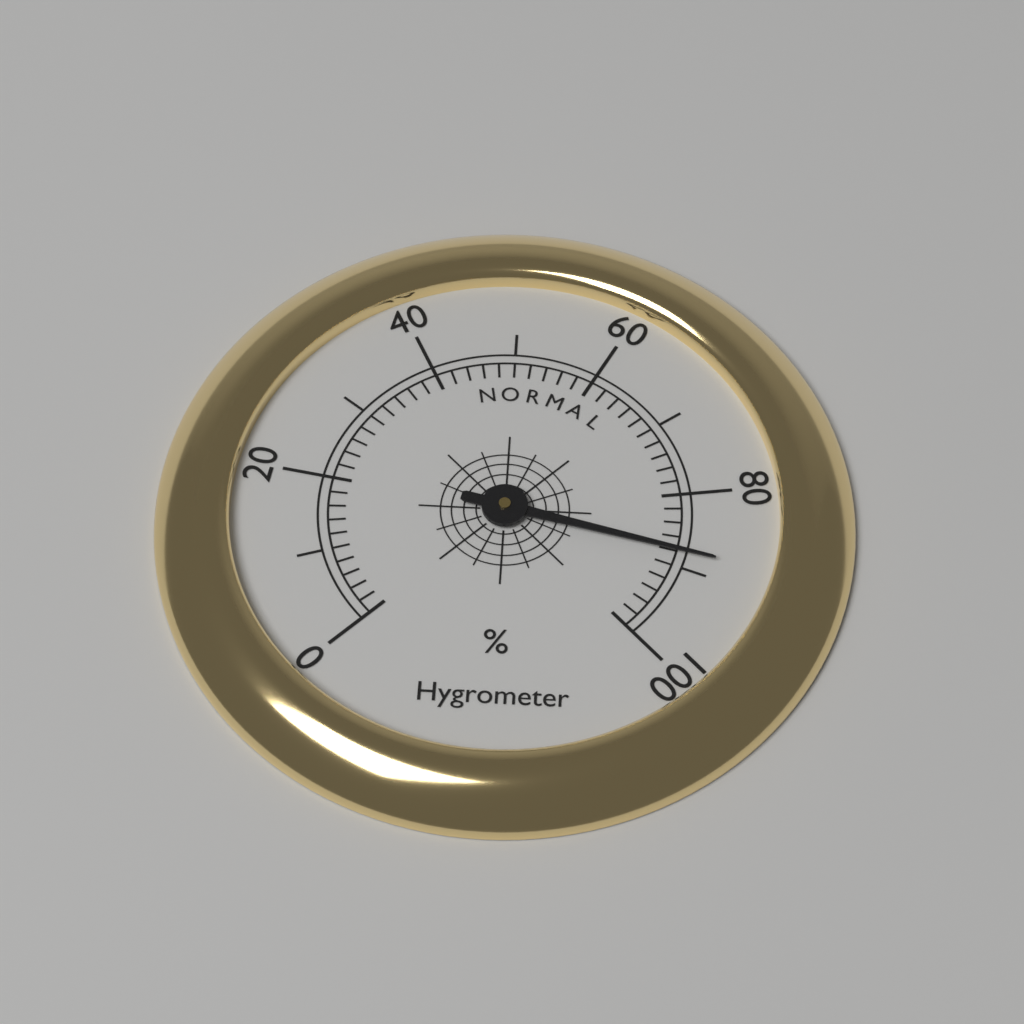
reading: 88 %
